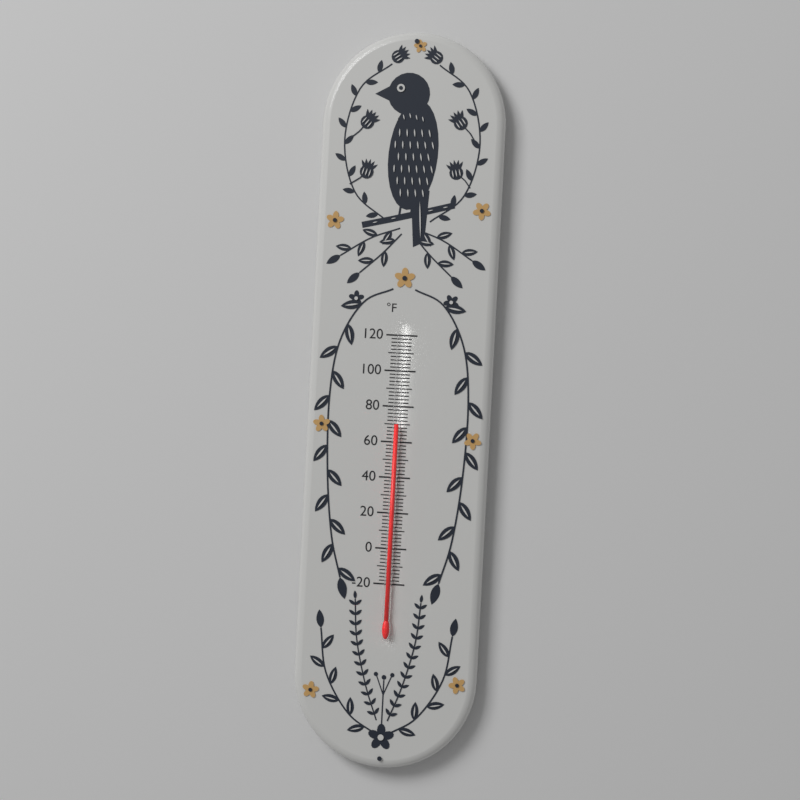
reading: 70 °F
